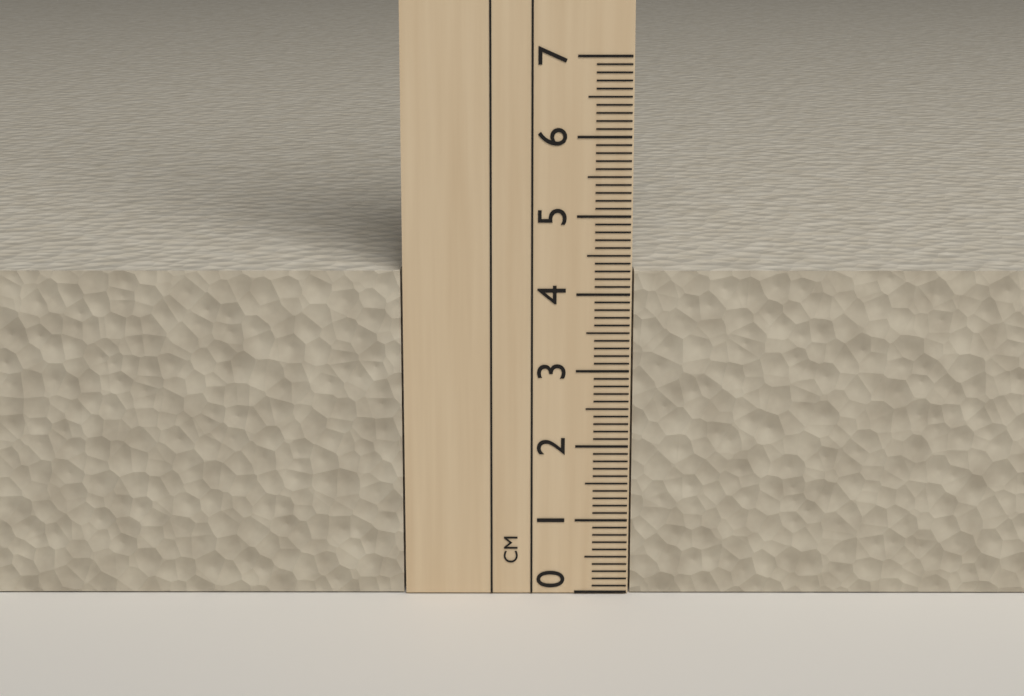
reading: 4.3 cm
